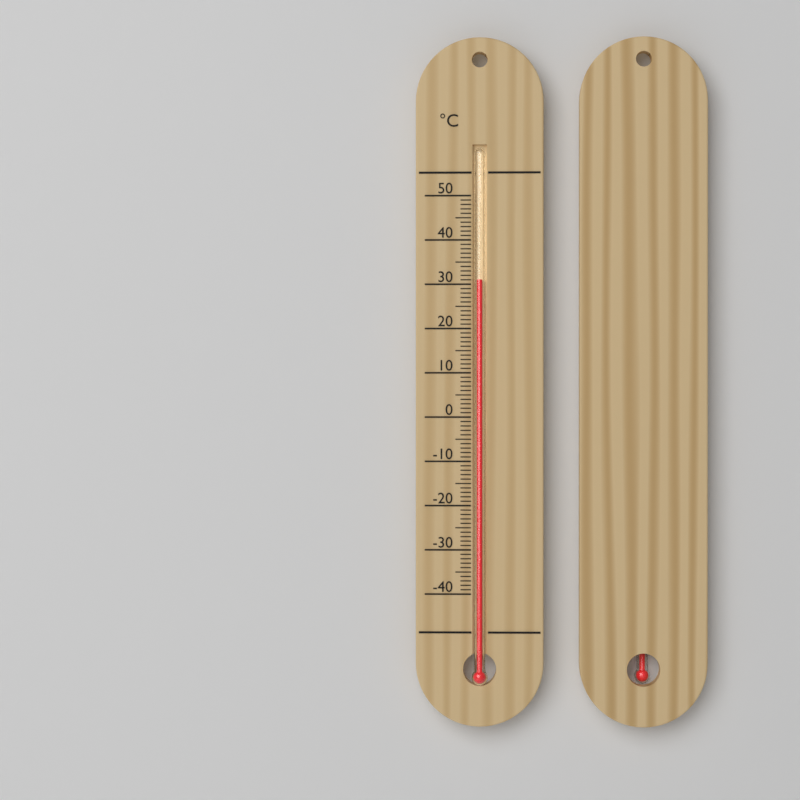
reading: 31 °C
